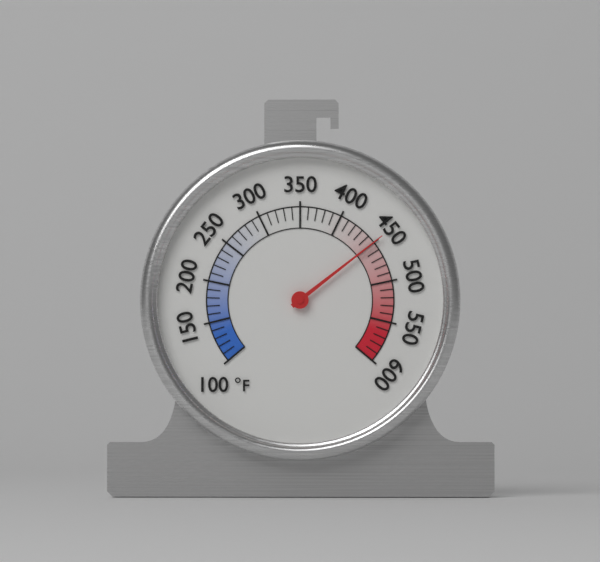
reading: 450 °F
